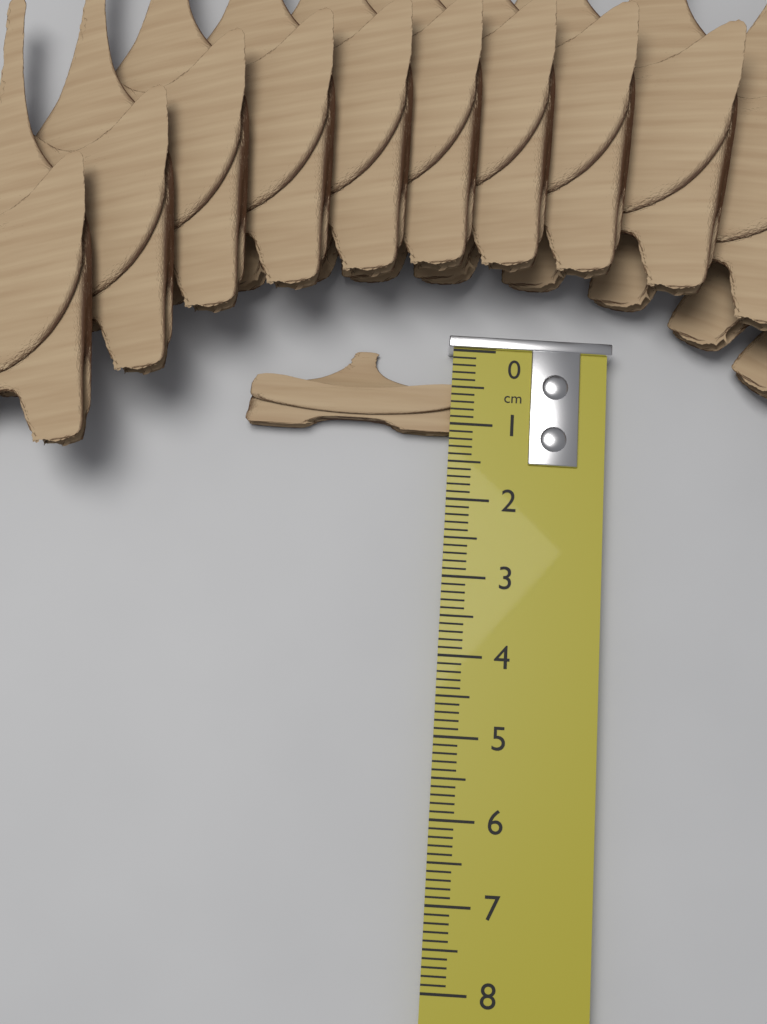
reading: 1.1 cm
